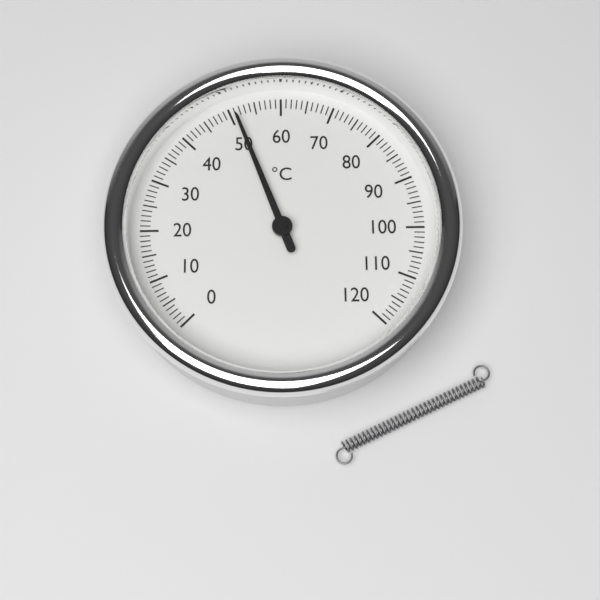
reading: 51 °C
